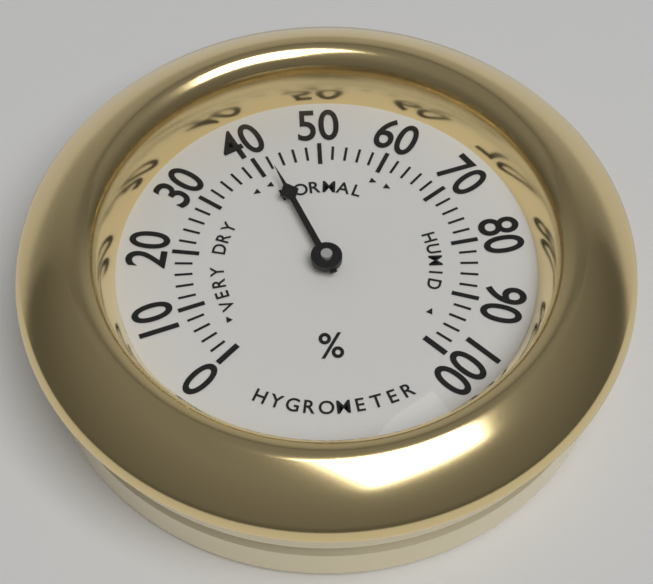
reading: 42 %
